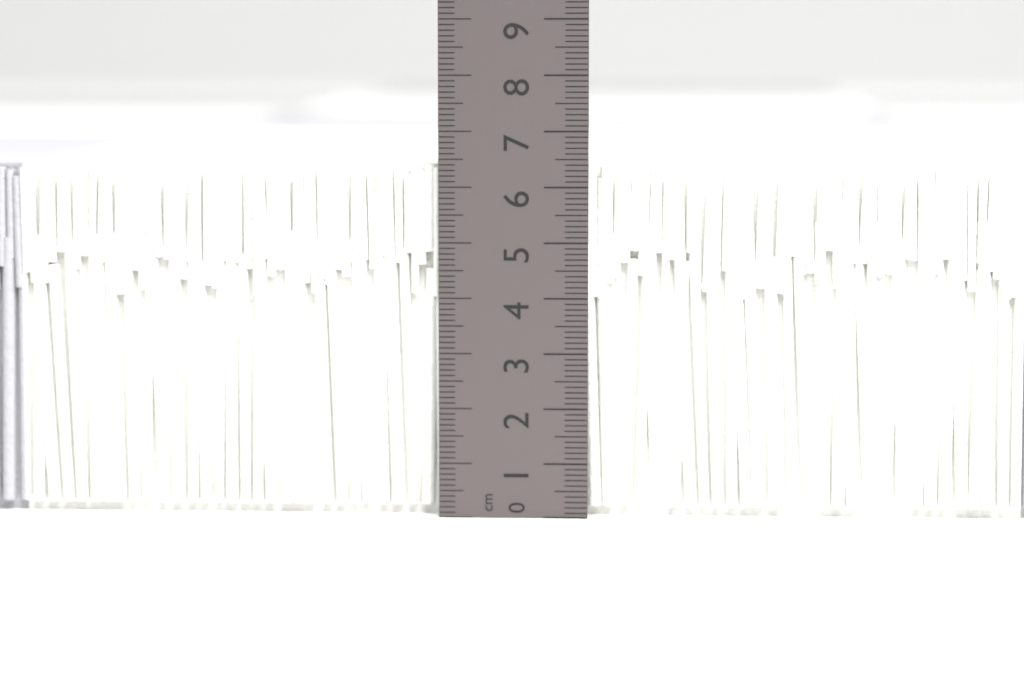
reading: 6.4 cm
